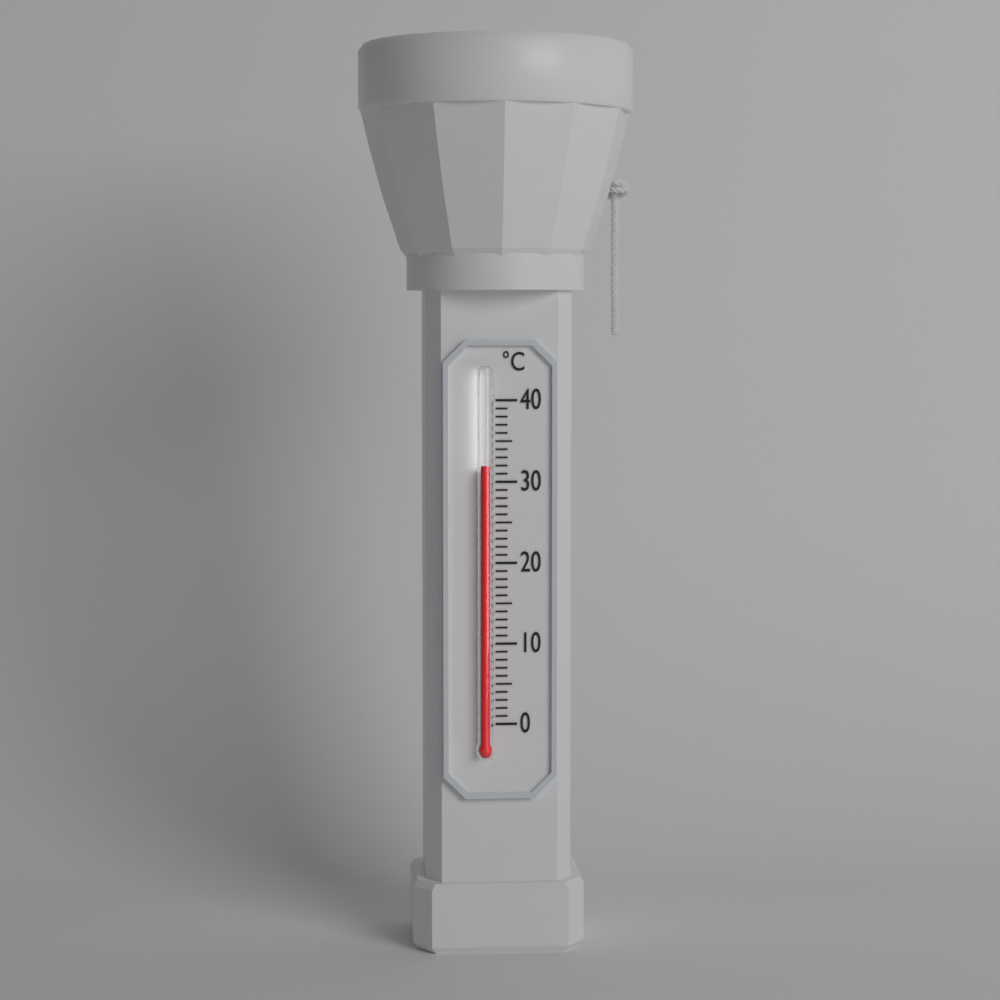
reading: 32 °C
